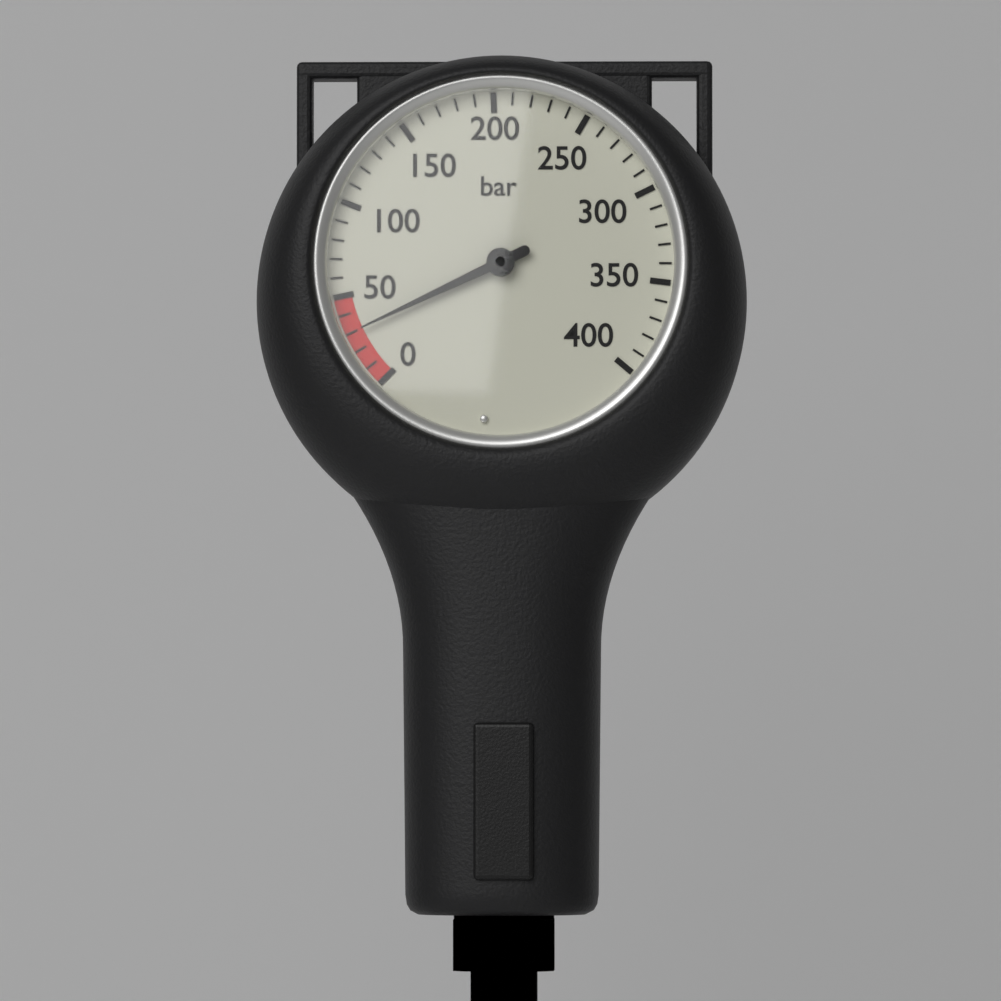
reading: 30 bar
